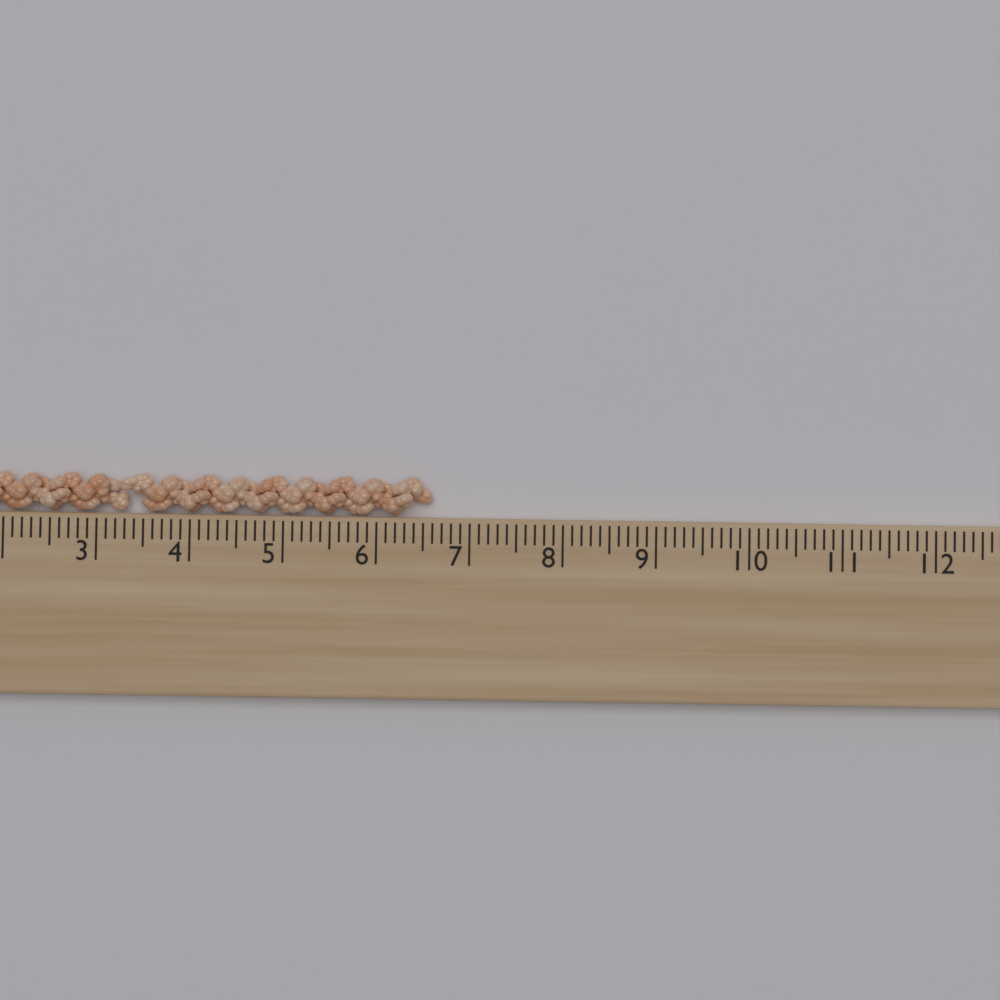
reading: 6.6 cm
